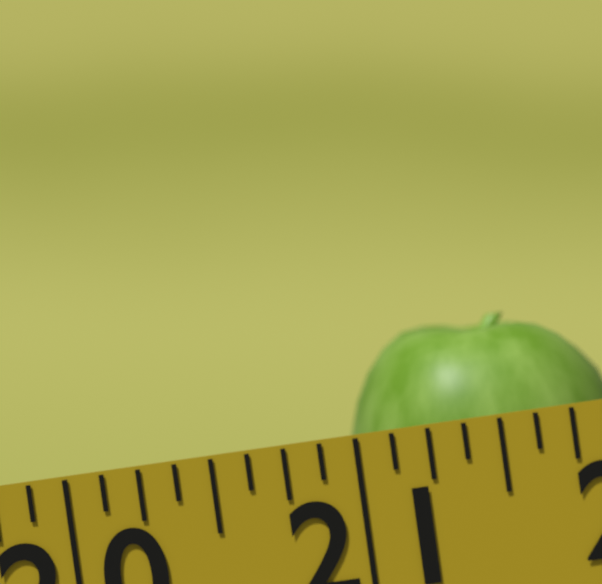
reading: 21.000 (no unit)
